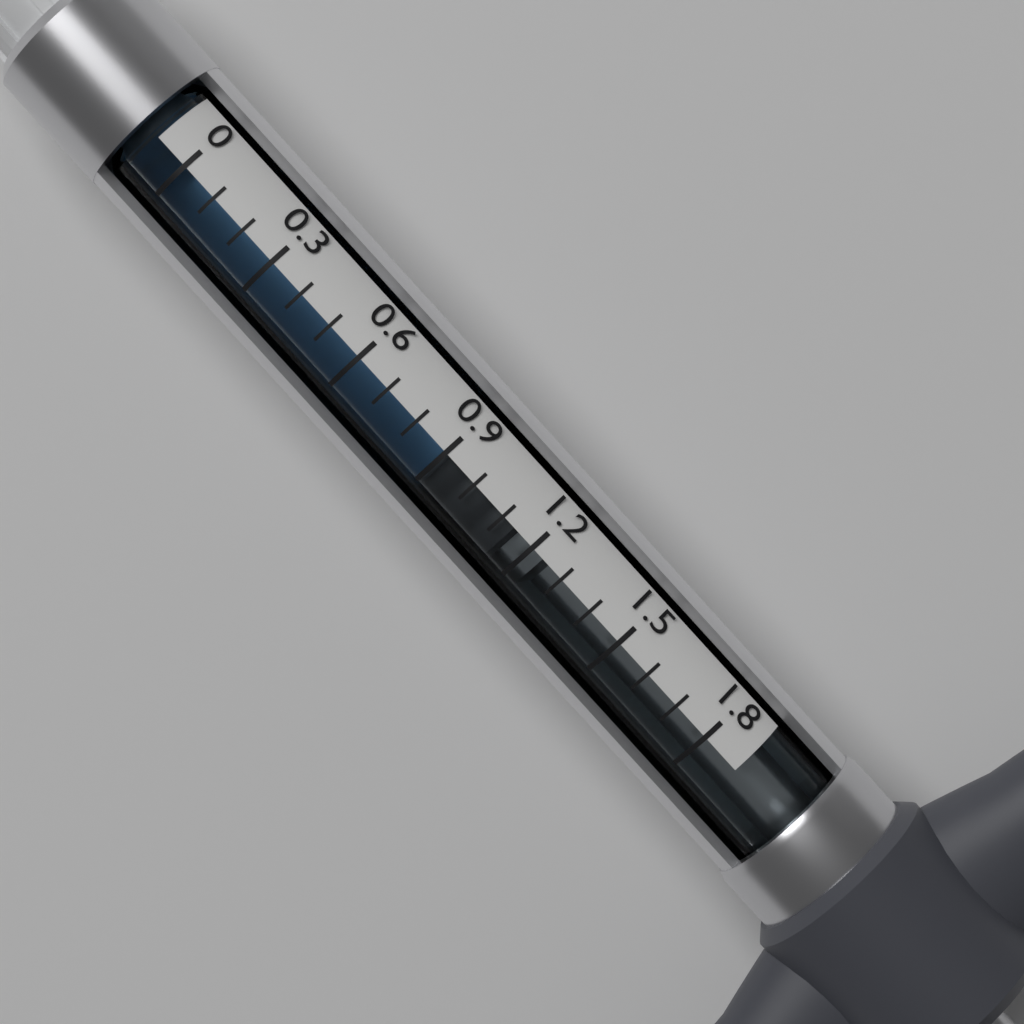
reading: 0.9 (no unit)
